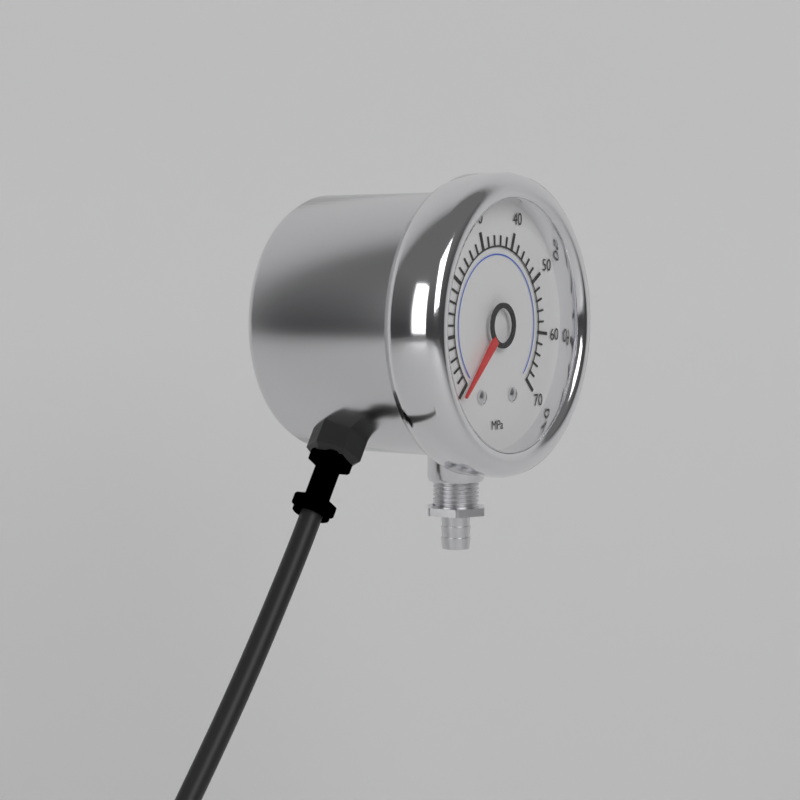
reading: 0 MPa
